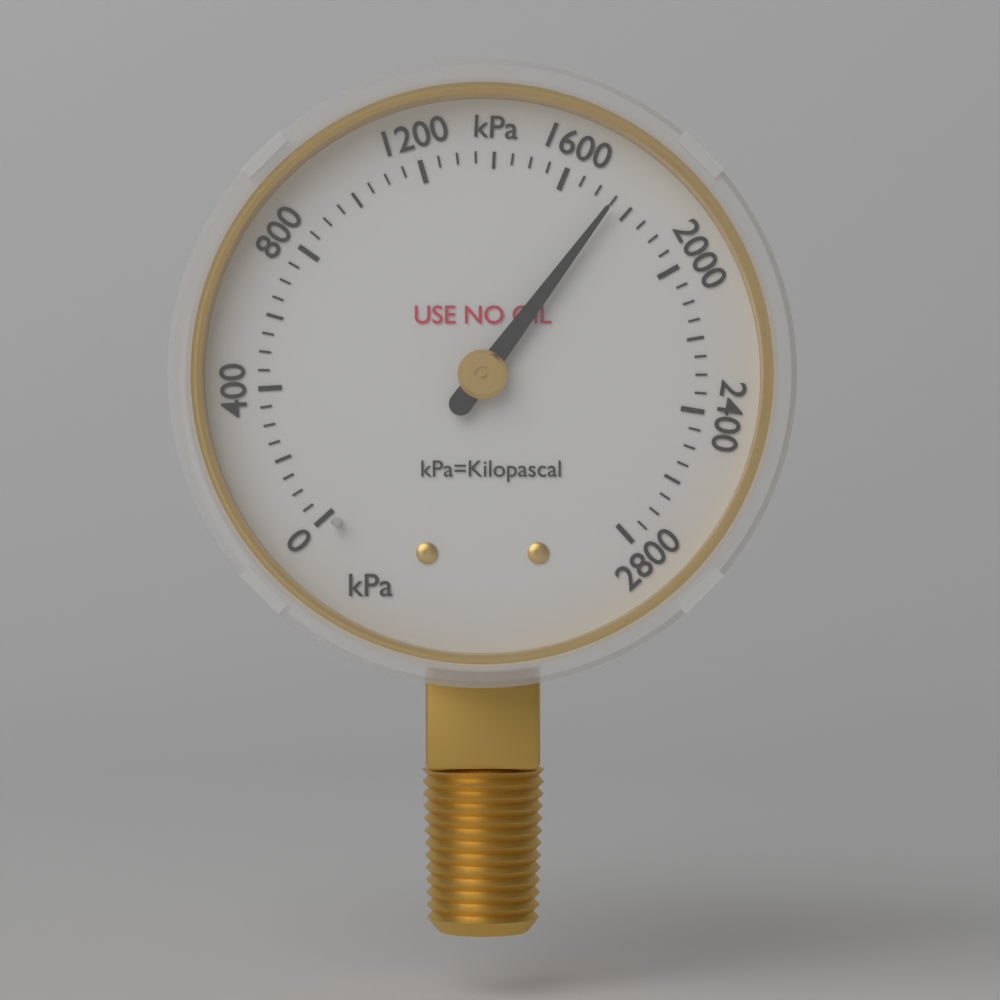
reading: 1750 kPa
